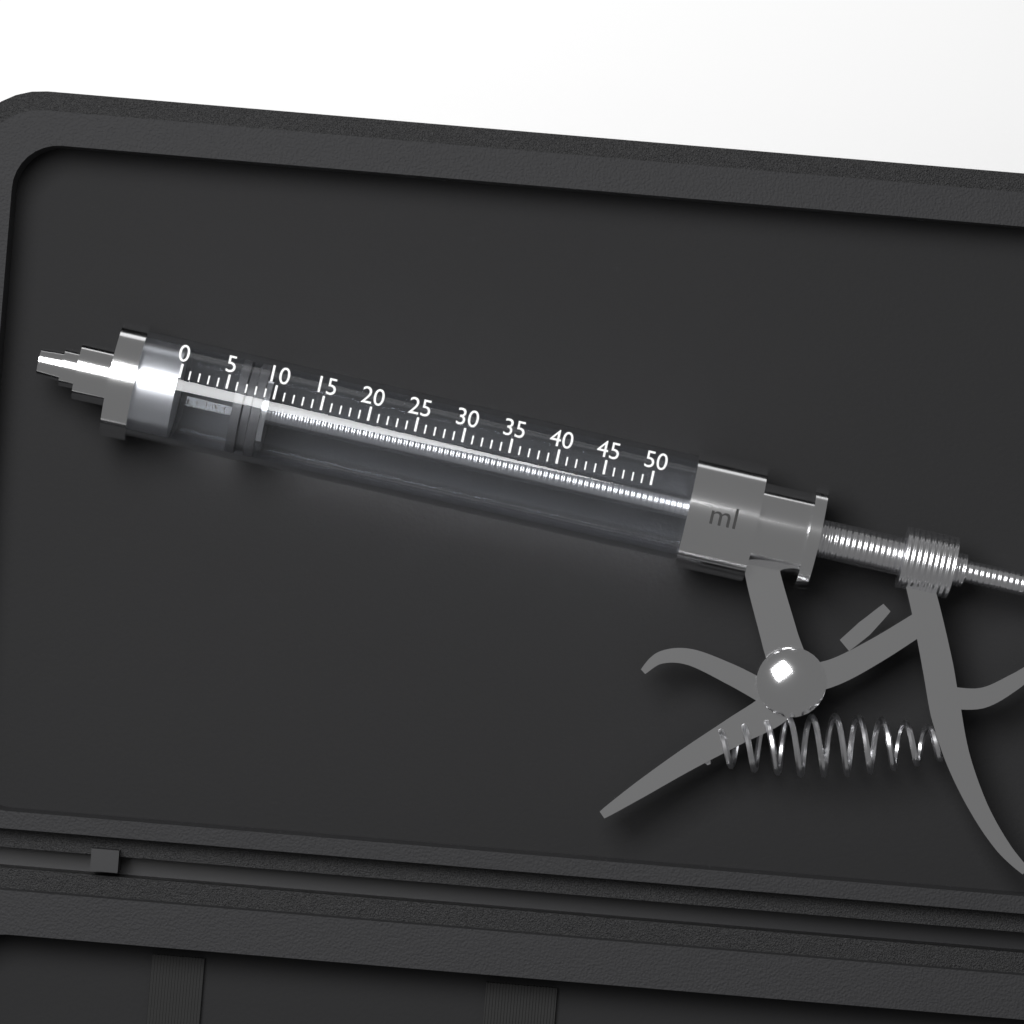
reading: 6 ml
